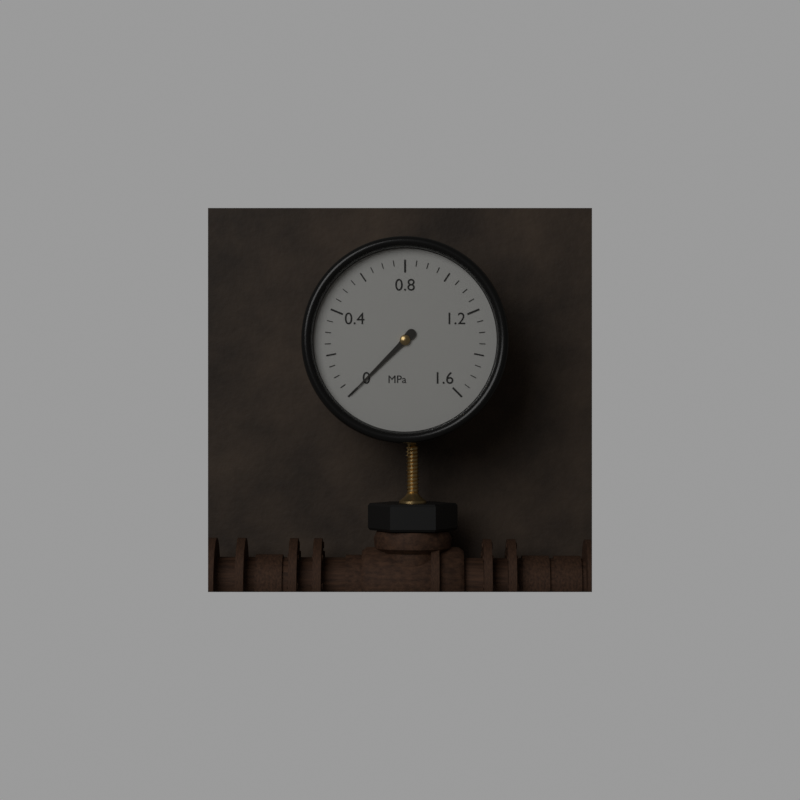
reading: 0.00 MPa
